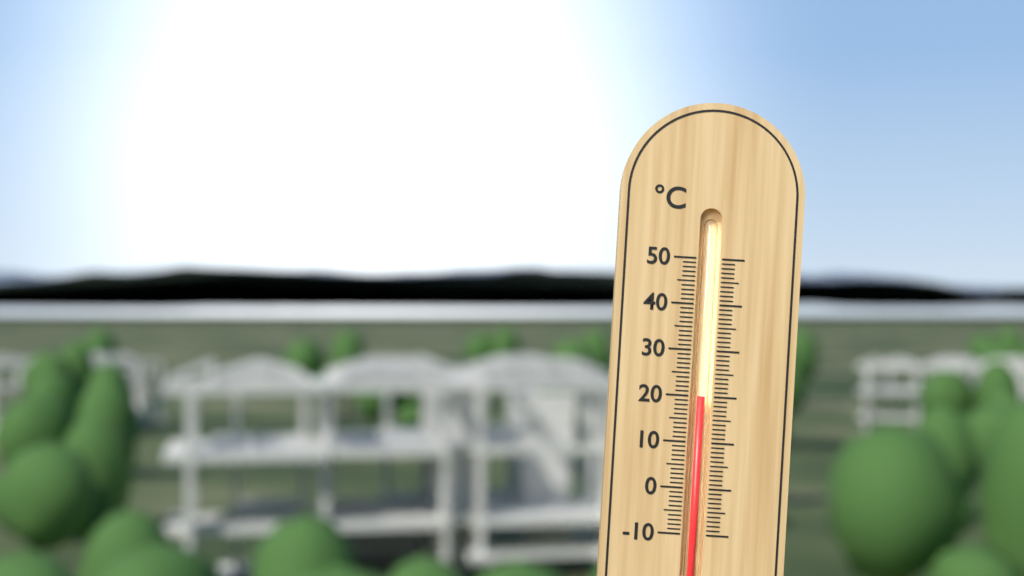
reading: 20 °C
